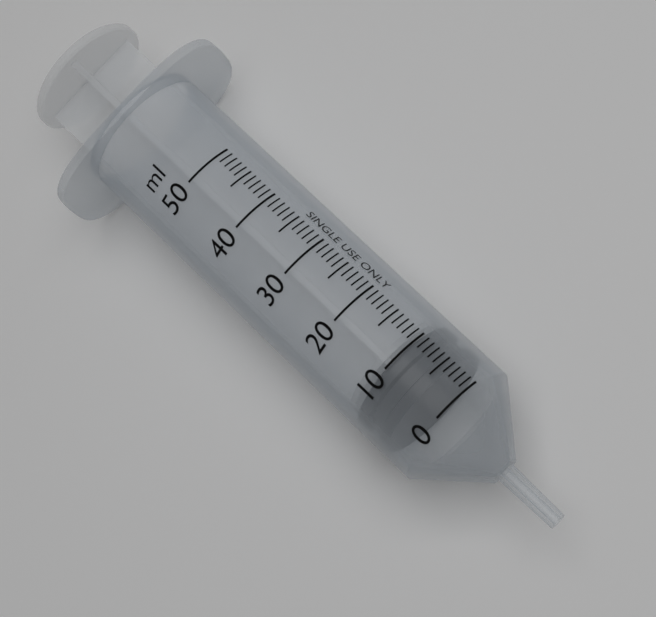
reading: 4 ml
